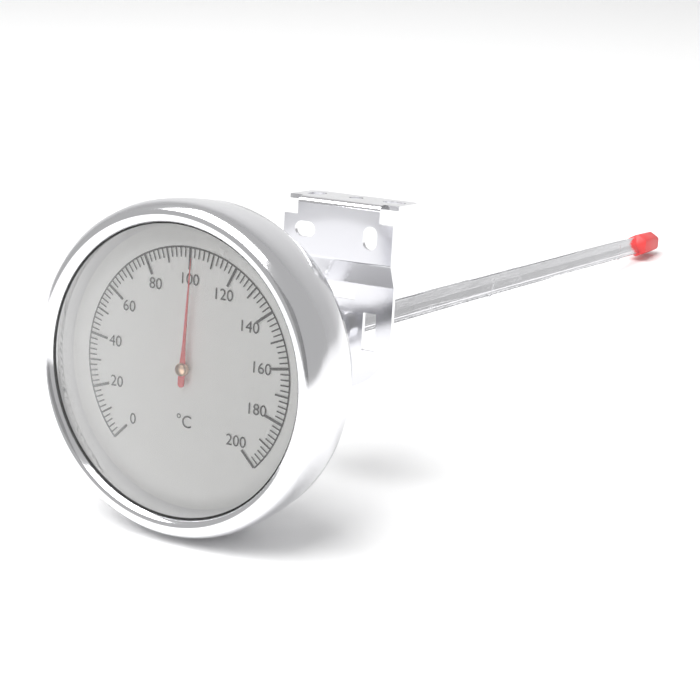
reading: 102 °C
